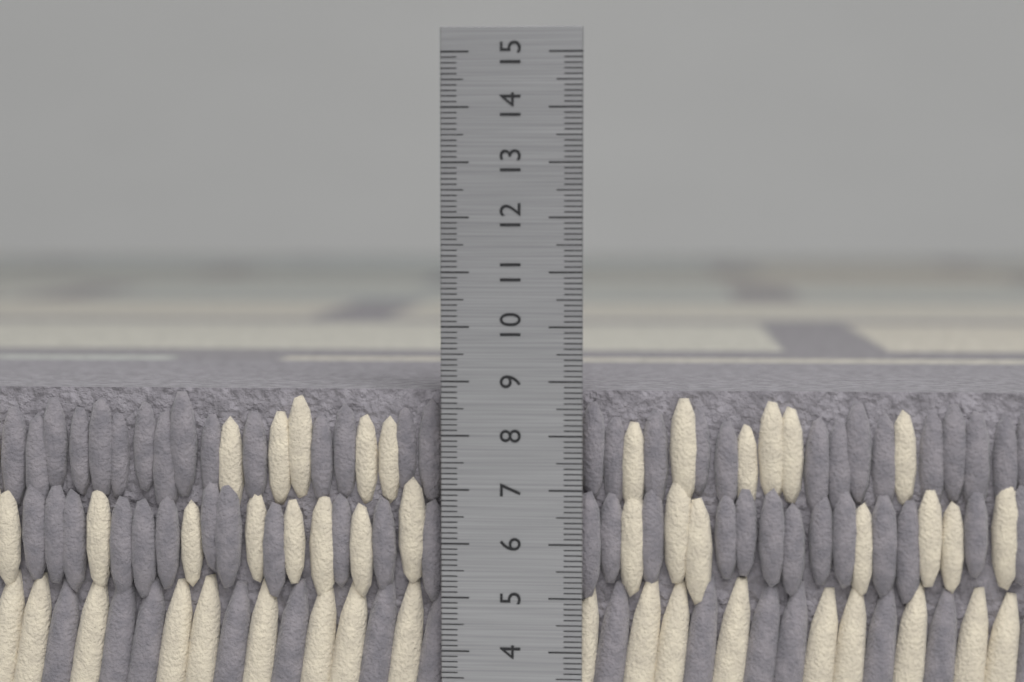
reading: 8.8 cm
